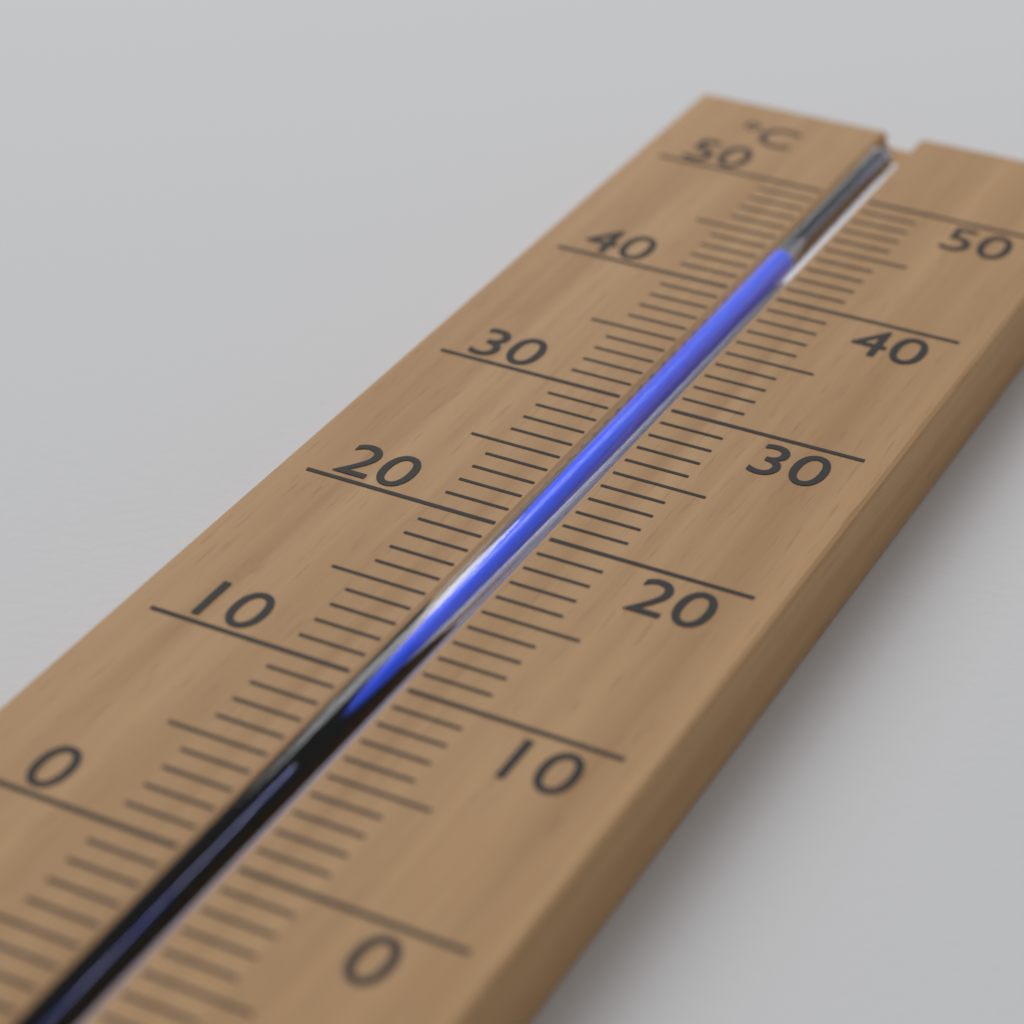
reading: 43 °C
